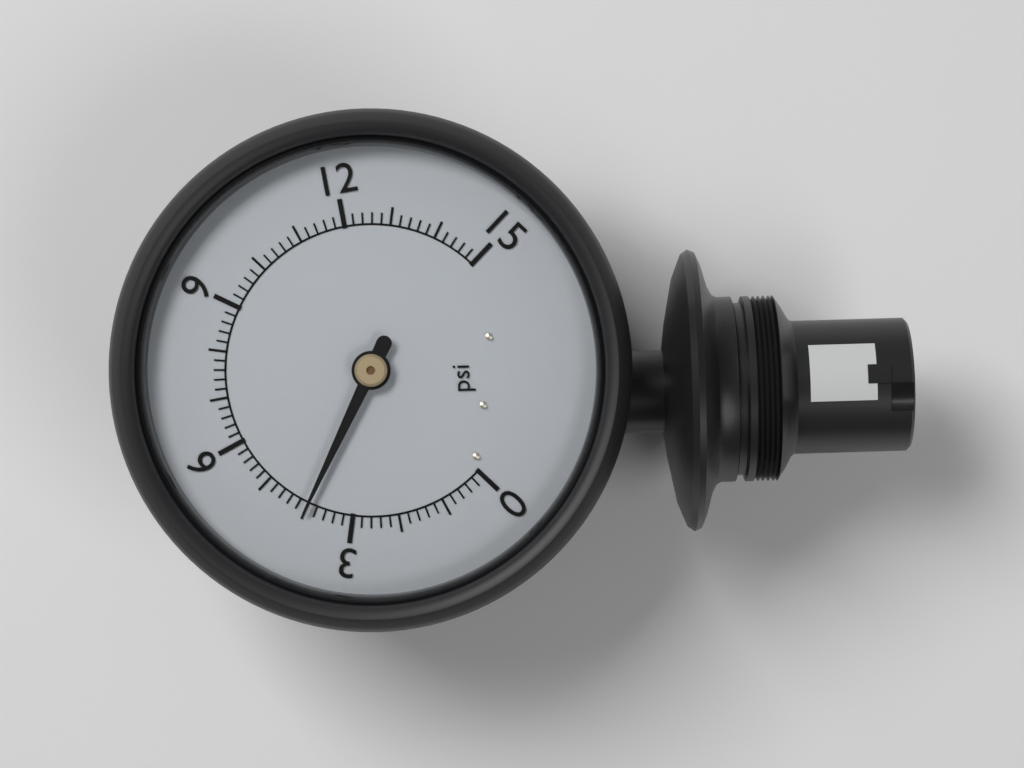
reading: 4.0 psi
